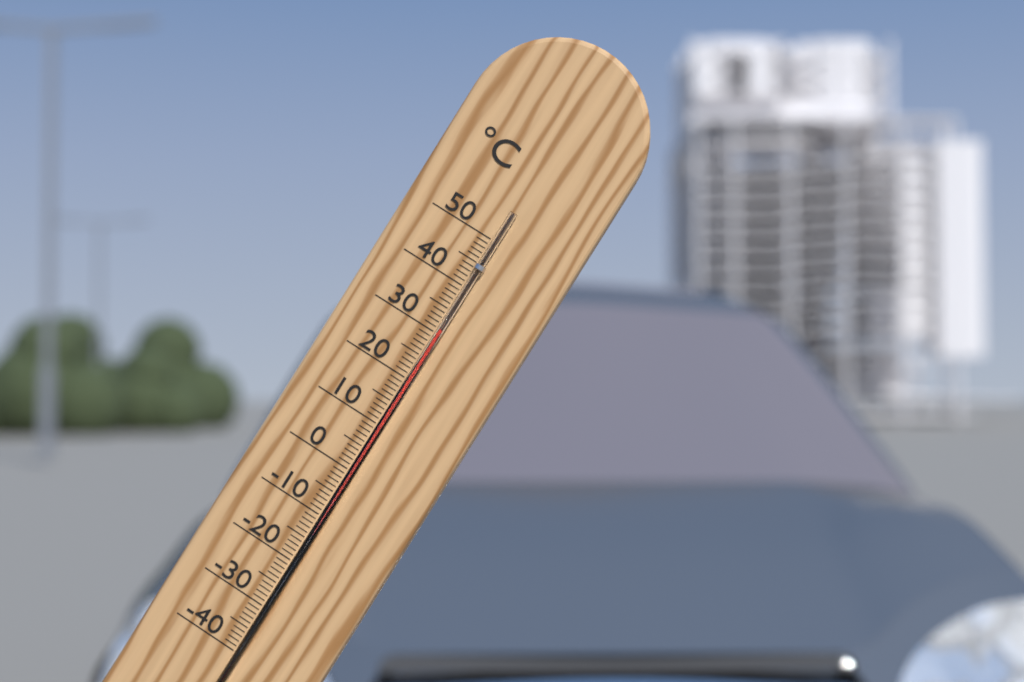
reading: 31 °C
